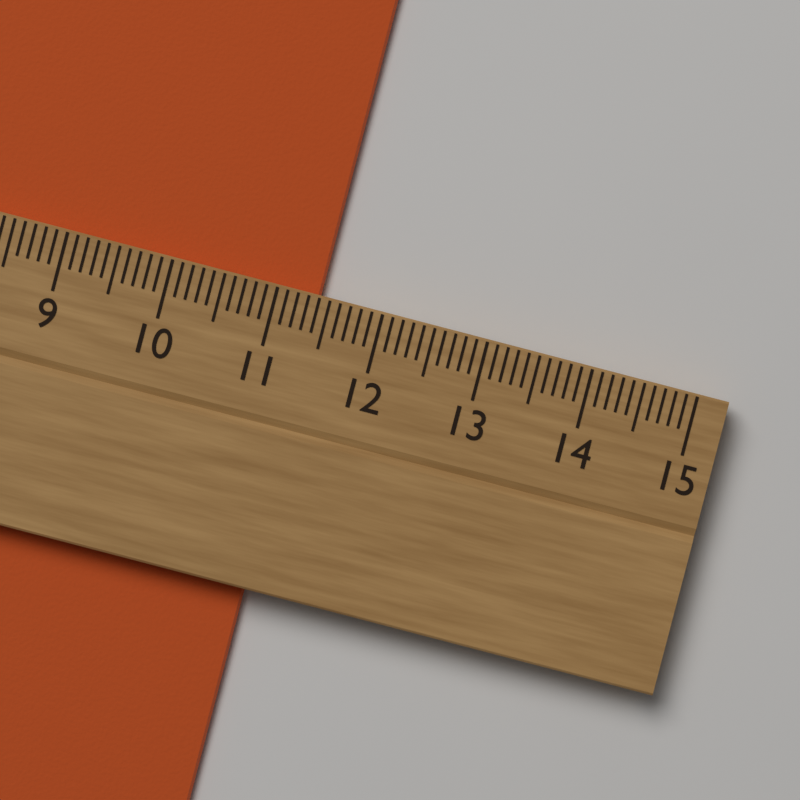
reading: 11.4 cm
